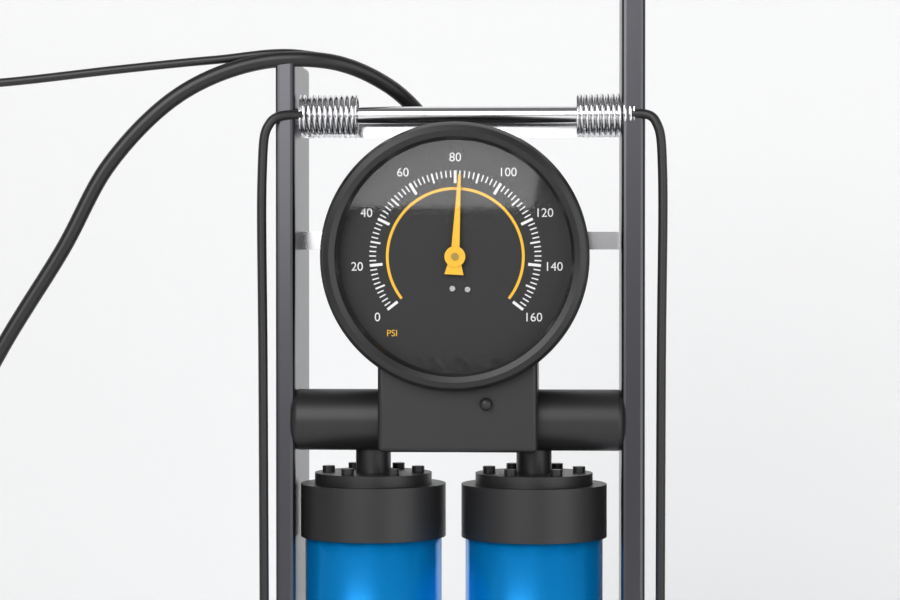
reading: 82 psi
